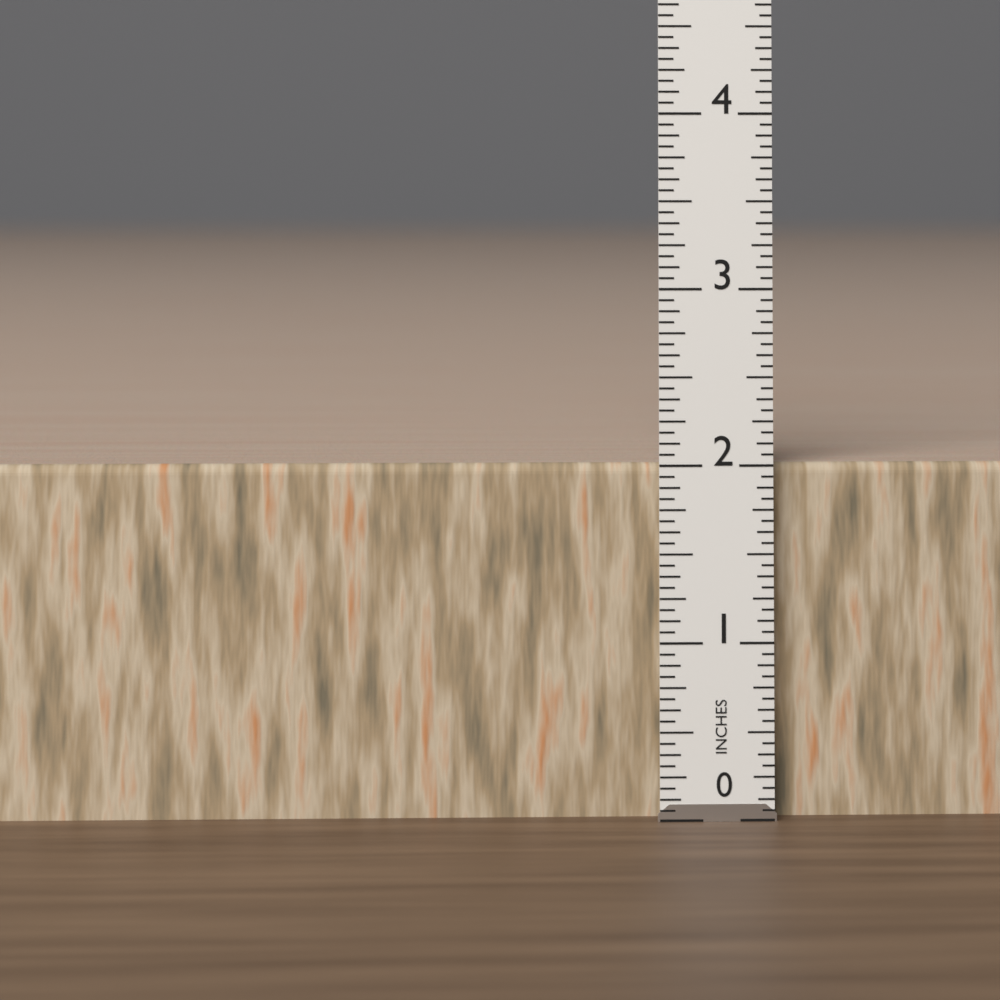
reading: 2.0000 in
